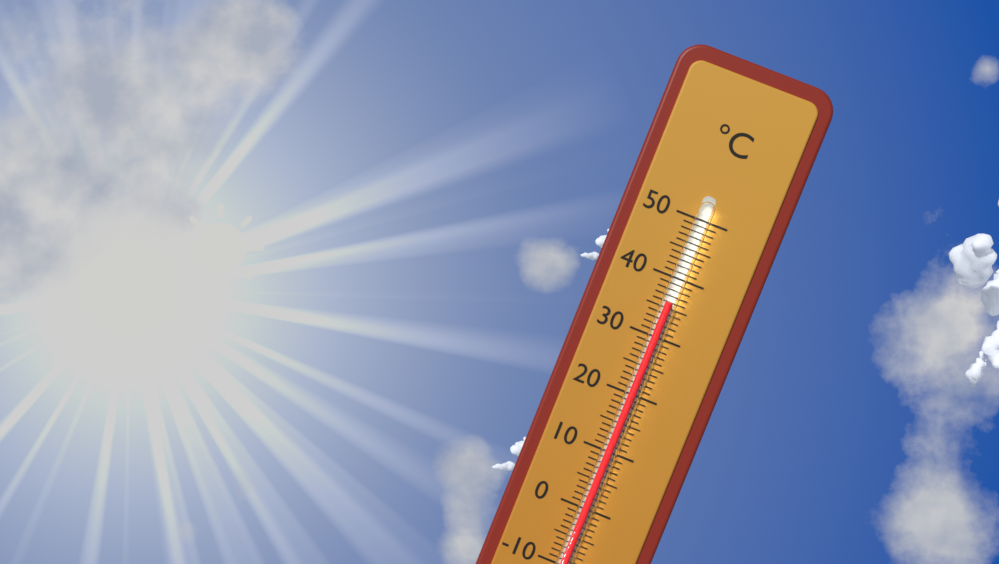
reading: 36 °C
